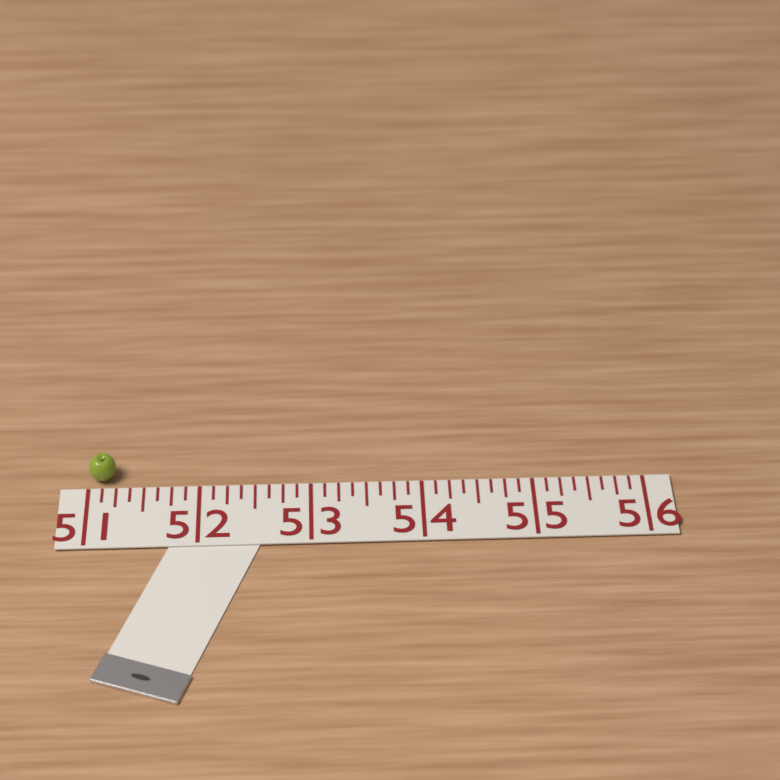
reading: 51.250 (no unit)
